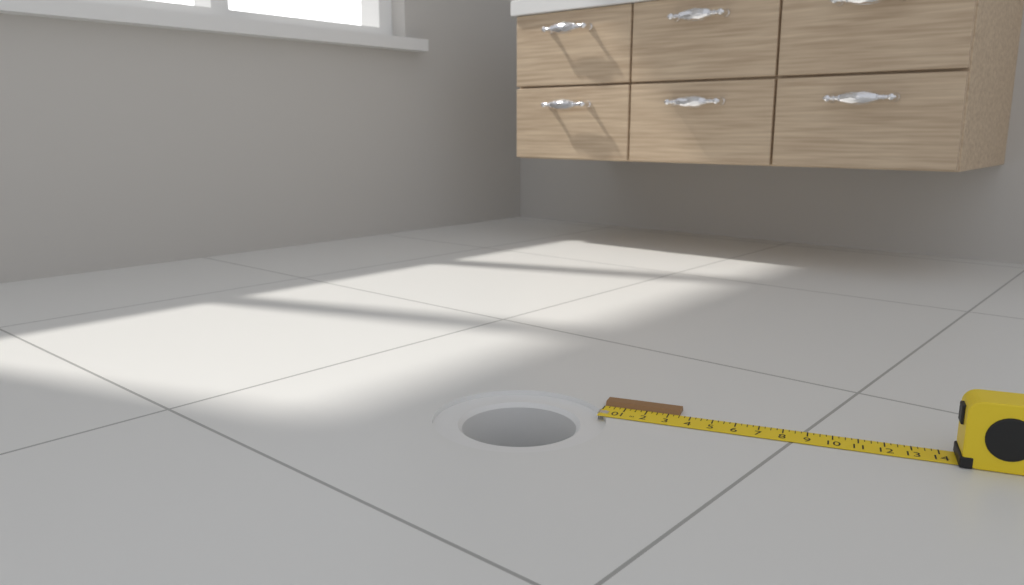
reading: 3.50 in
